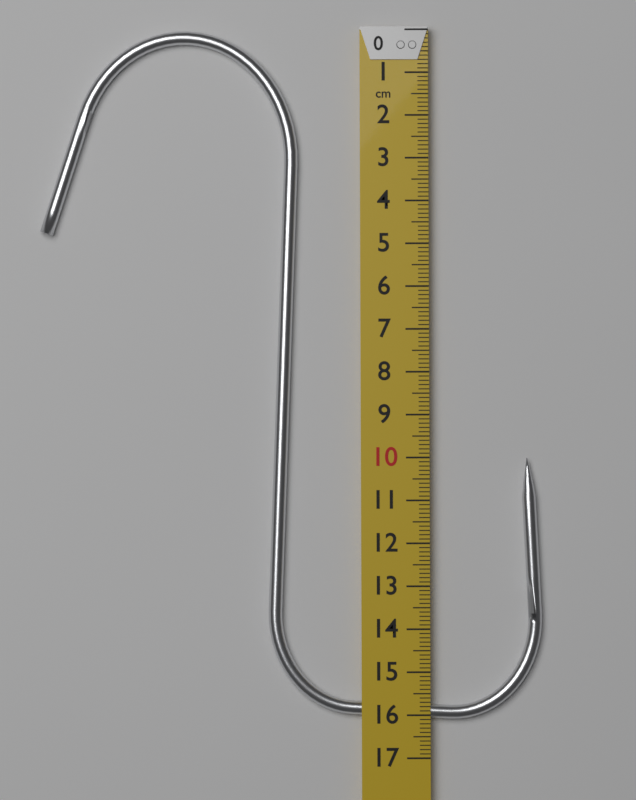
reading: 16.1 cm
